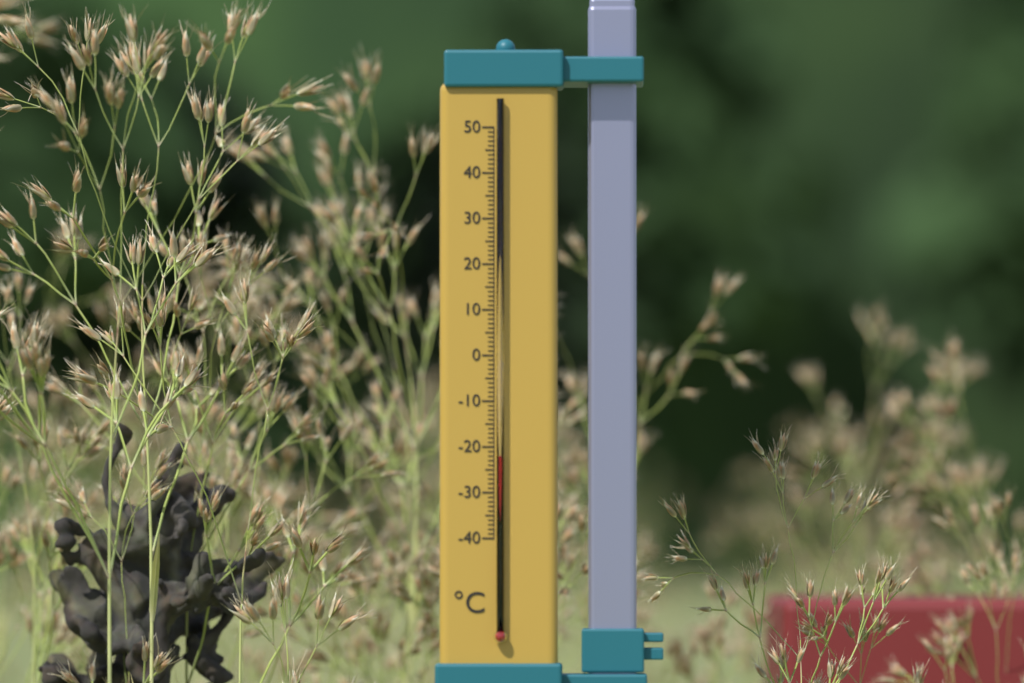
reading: -22 °C
